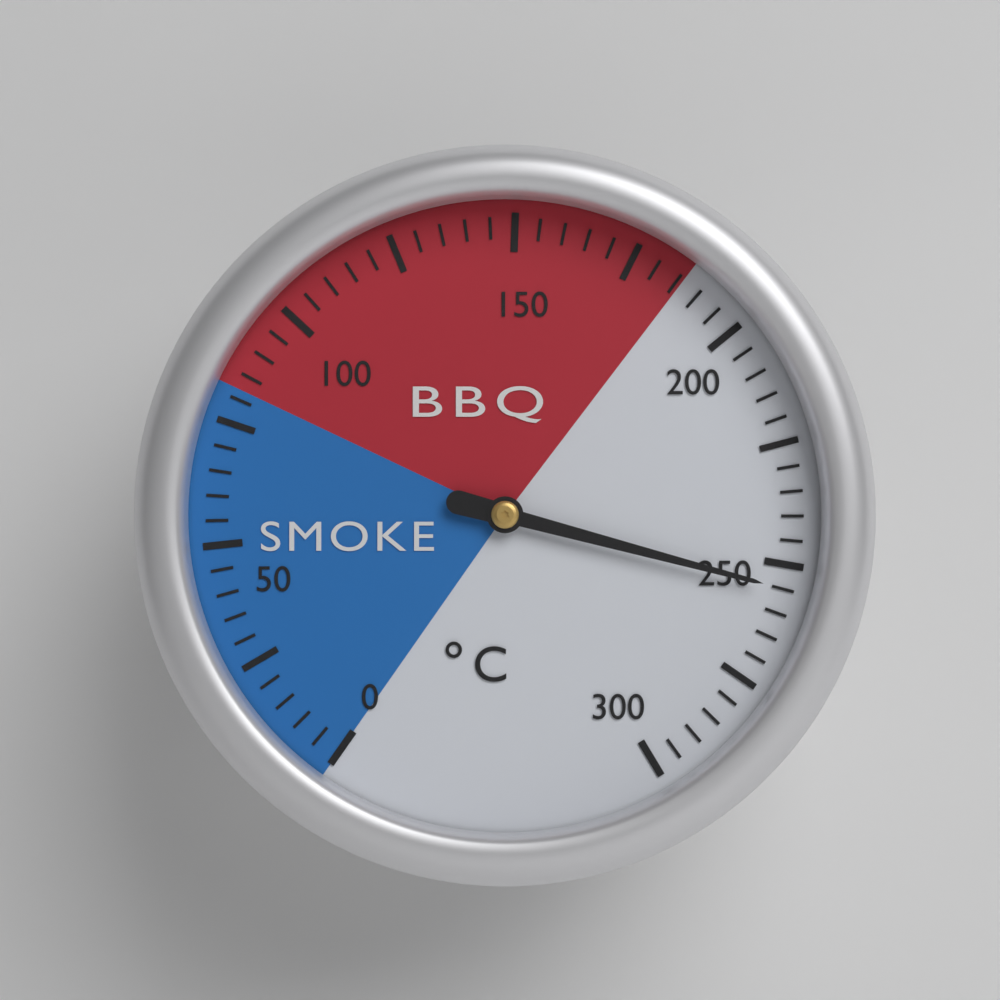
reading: 255 °C
